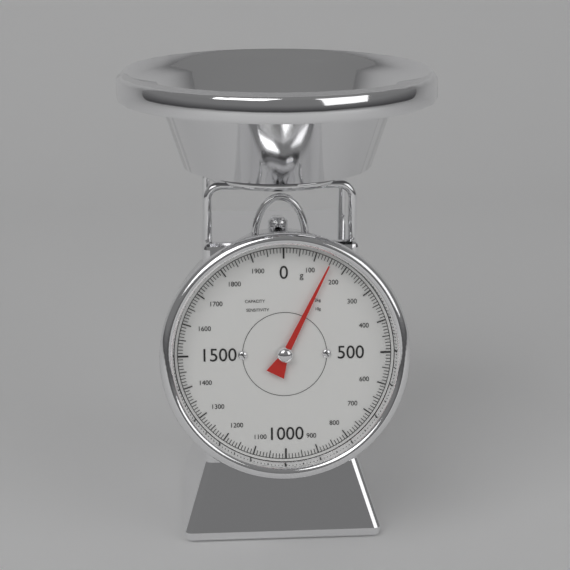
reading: 150 g
